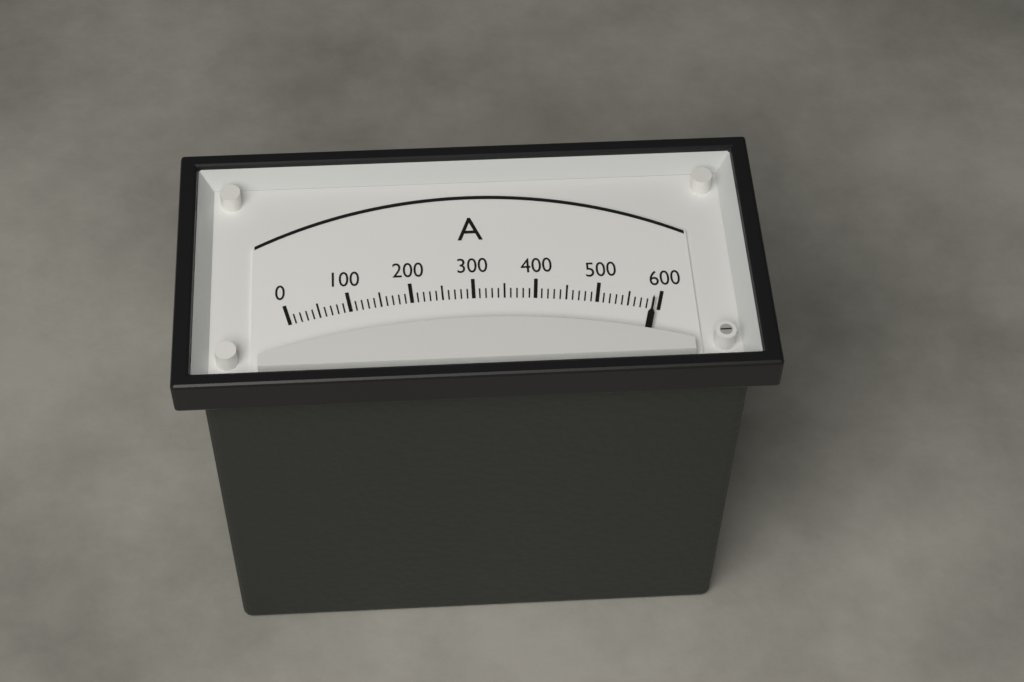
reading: 590 A
